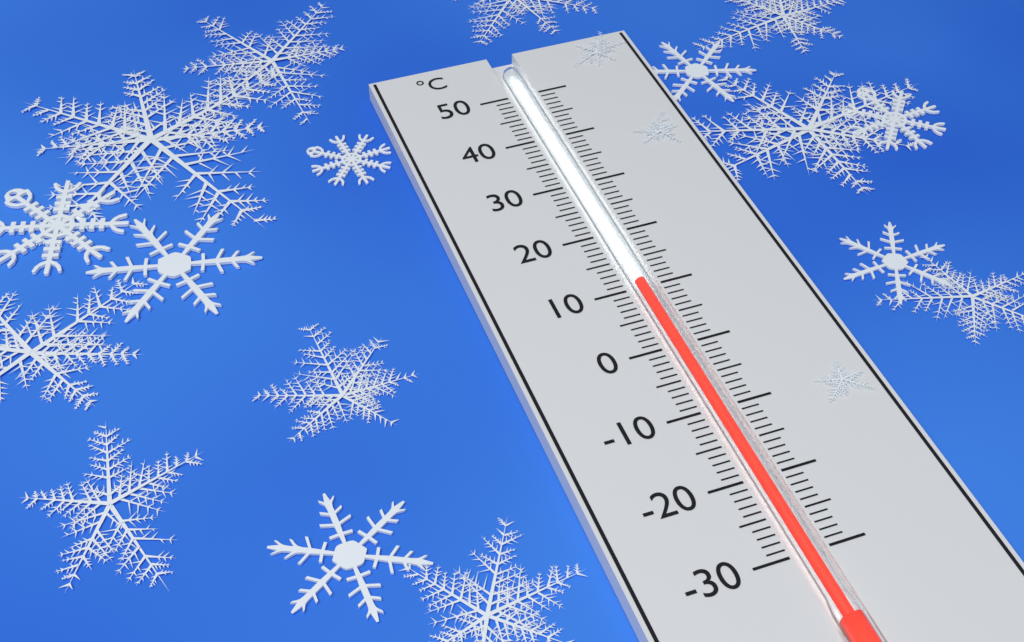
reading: 11 °C
